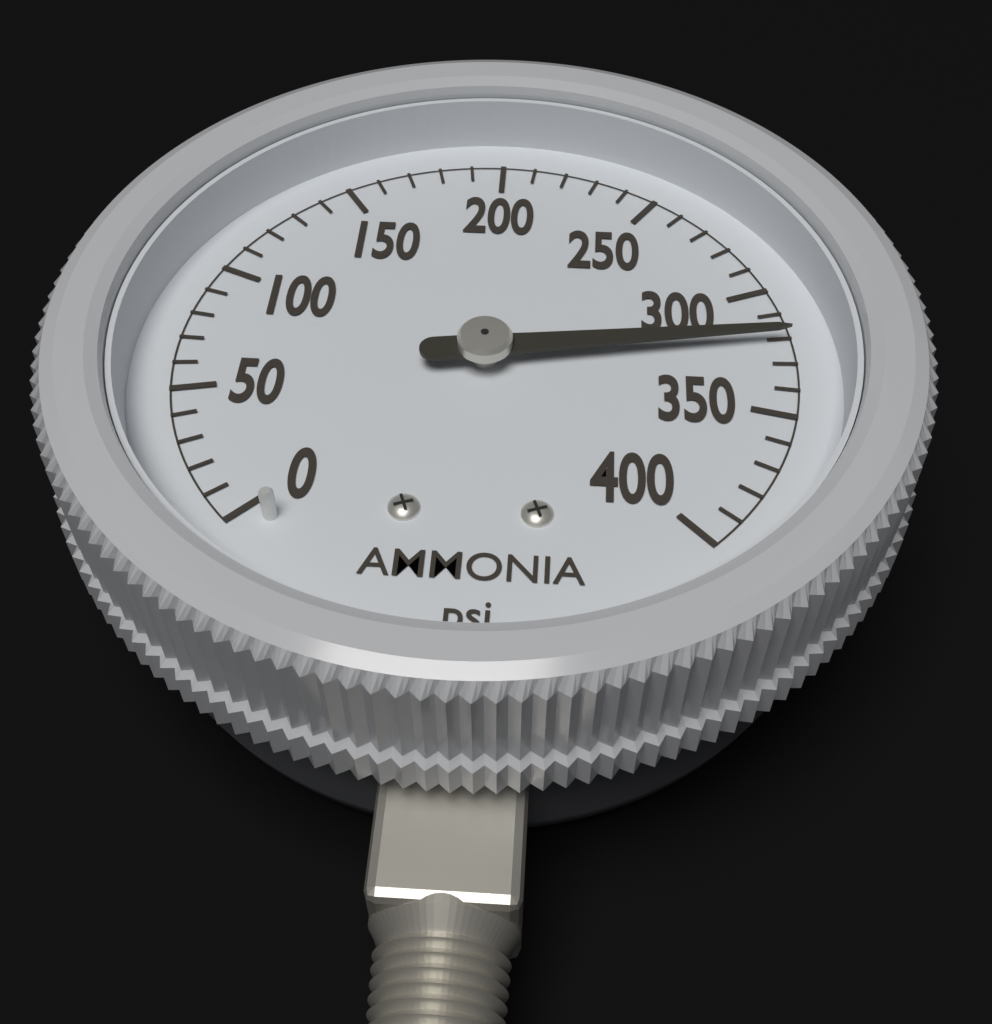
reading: 320 psi
